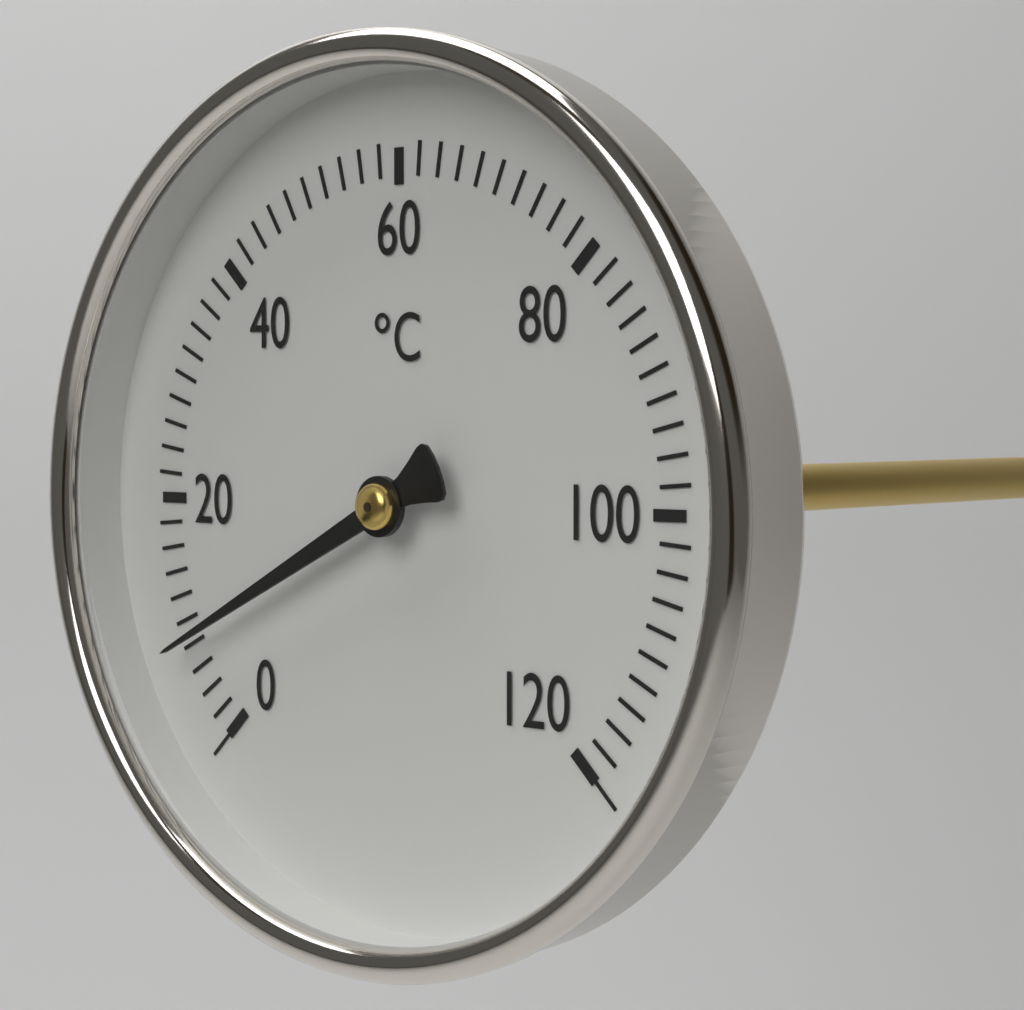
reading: 8 °C
